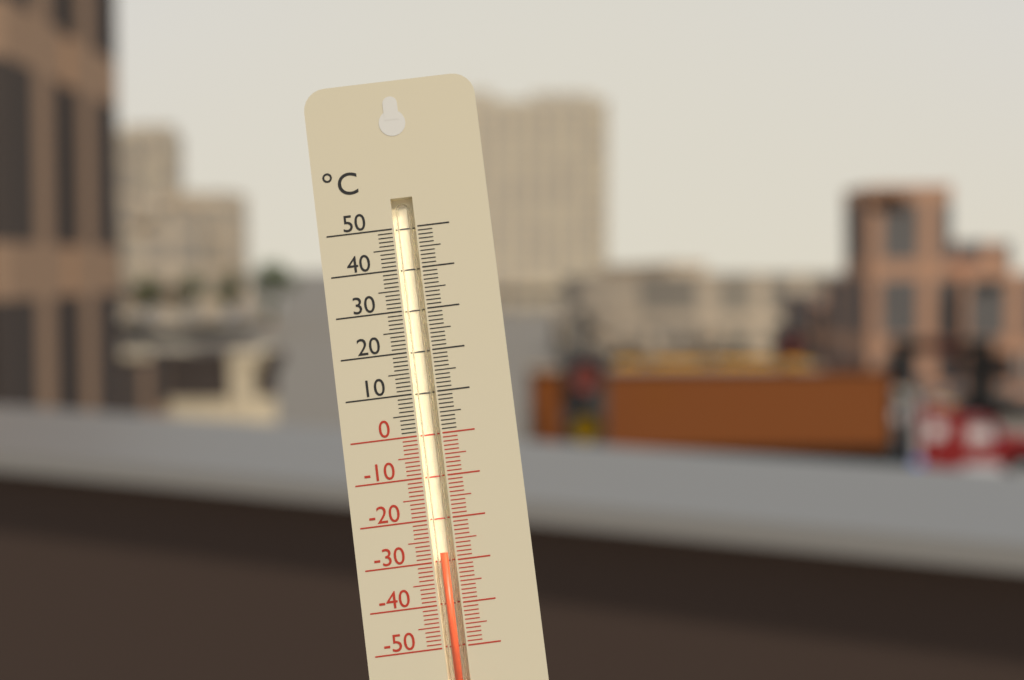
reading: -28 °C
